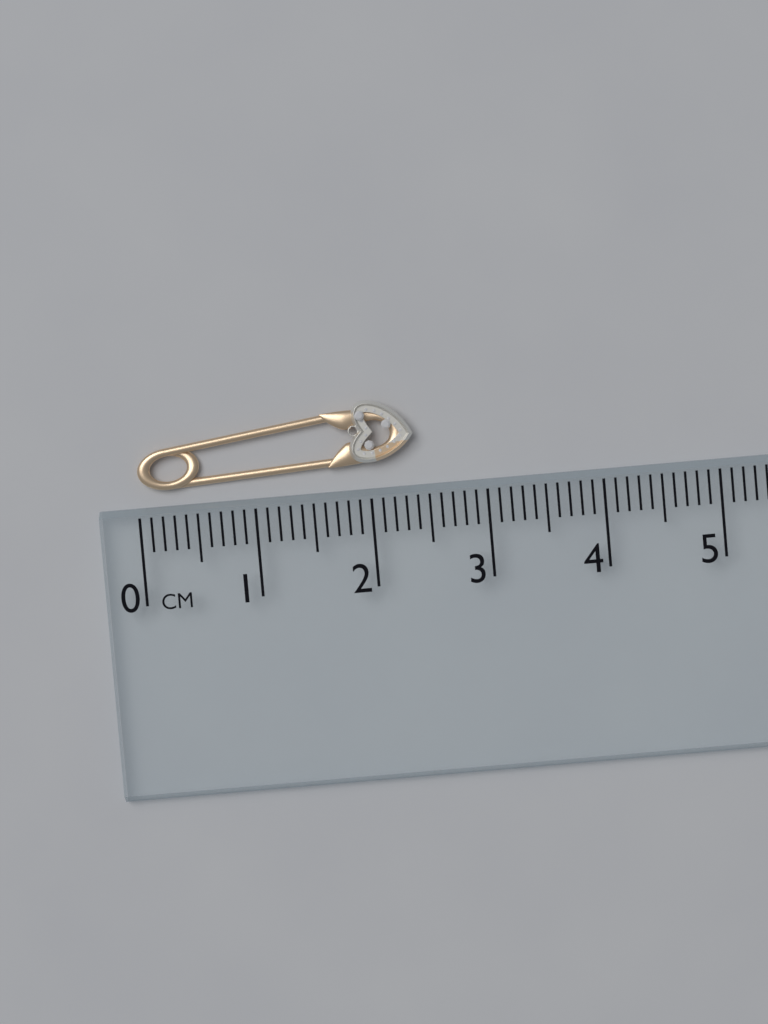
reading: 2.4 cm
